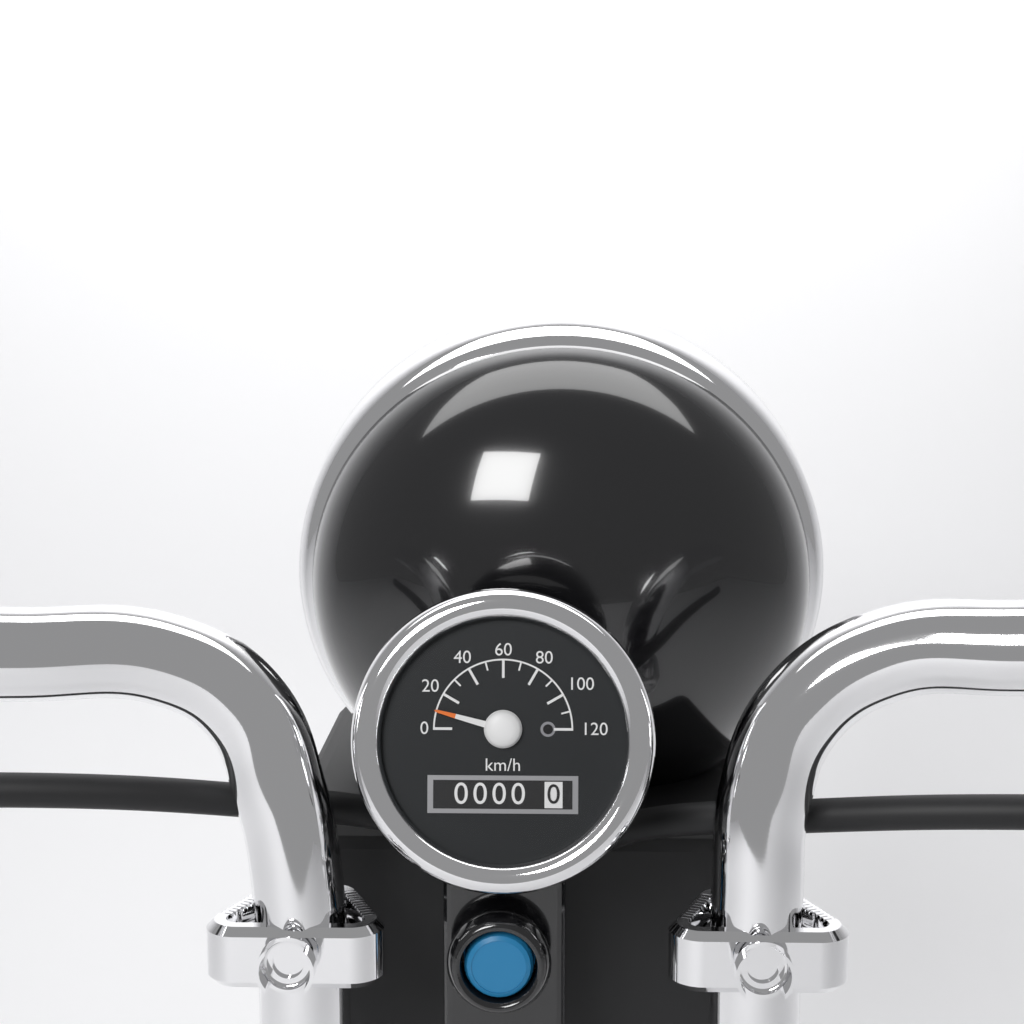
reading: 10 km/h
